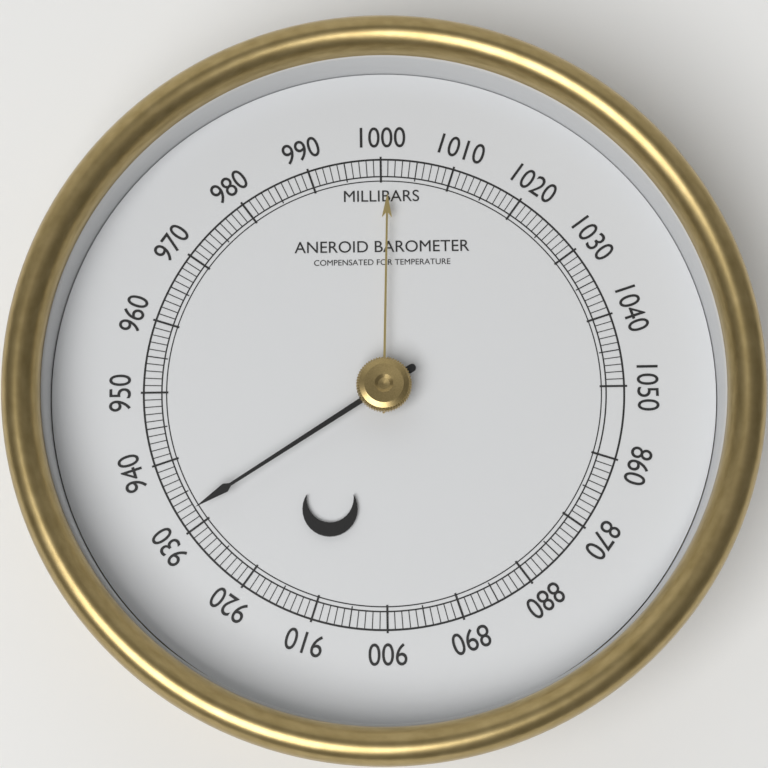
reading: 932 mbar
